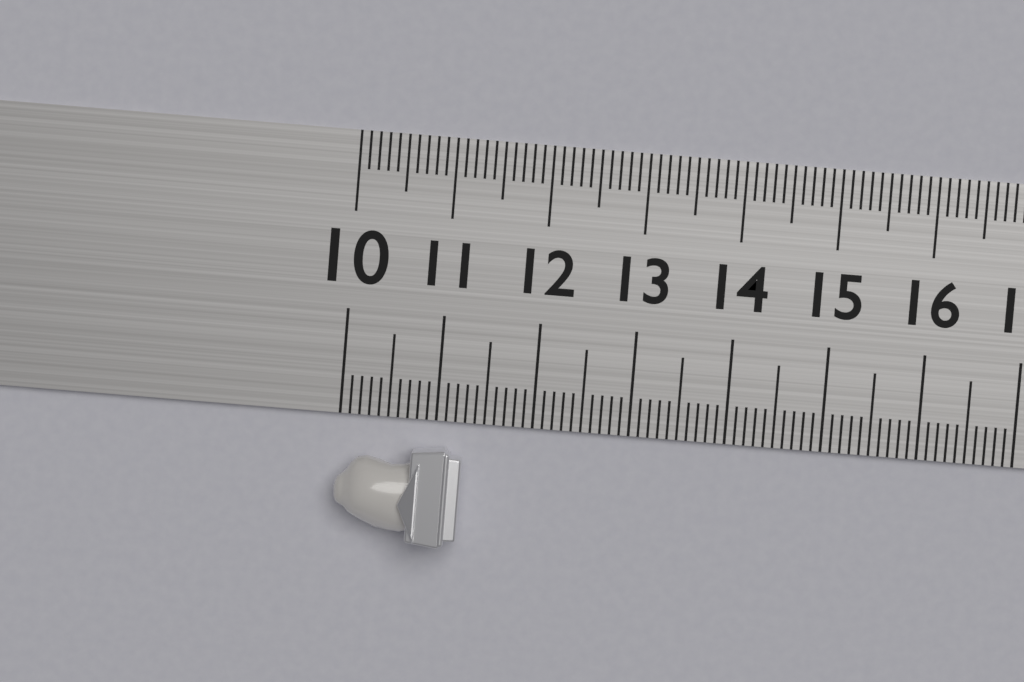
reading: 11.3 (no unit)
